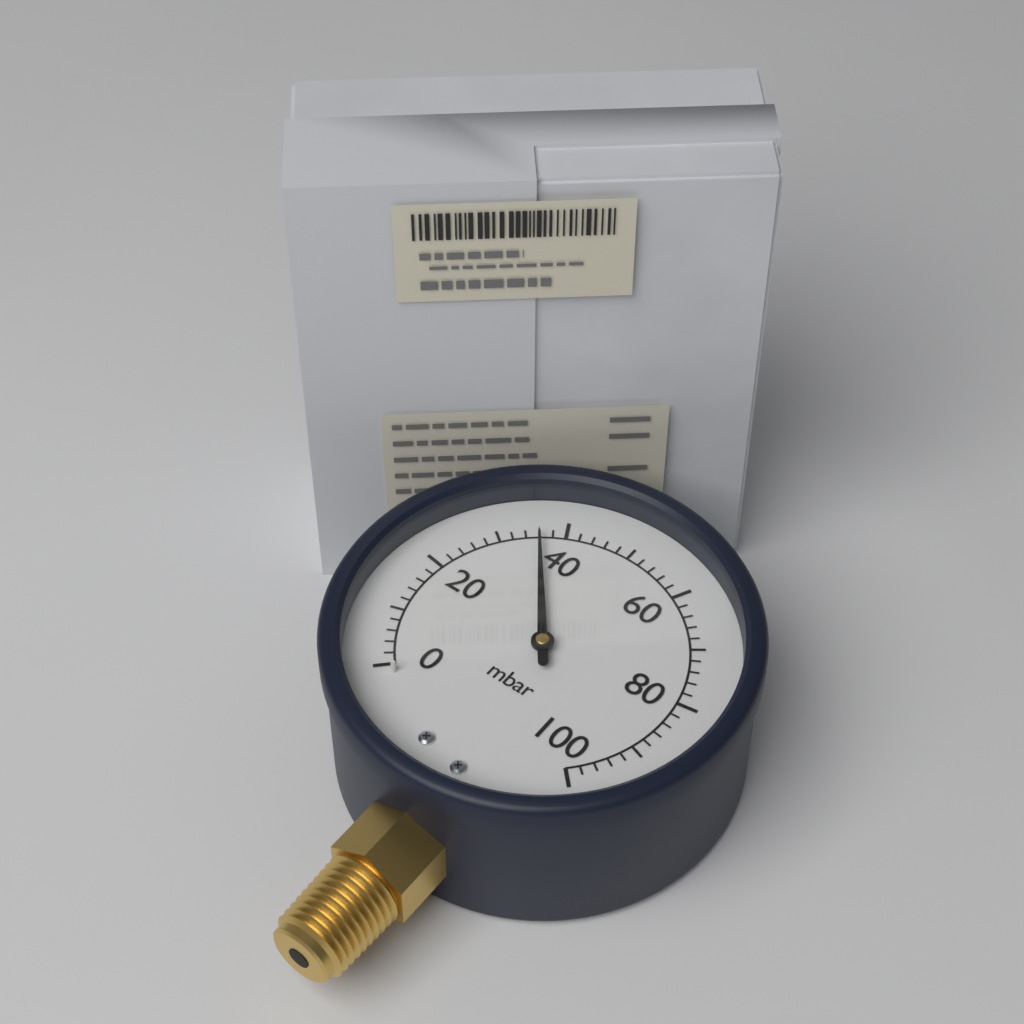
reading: 36 mbar
